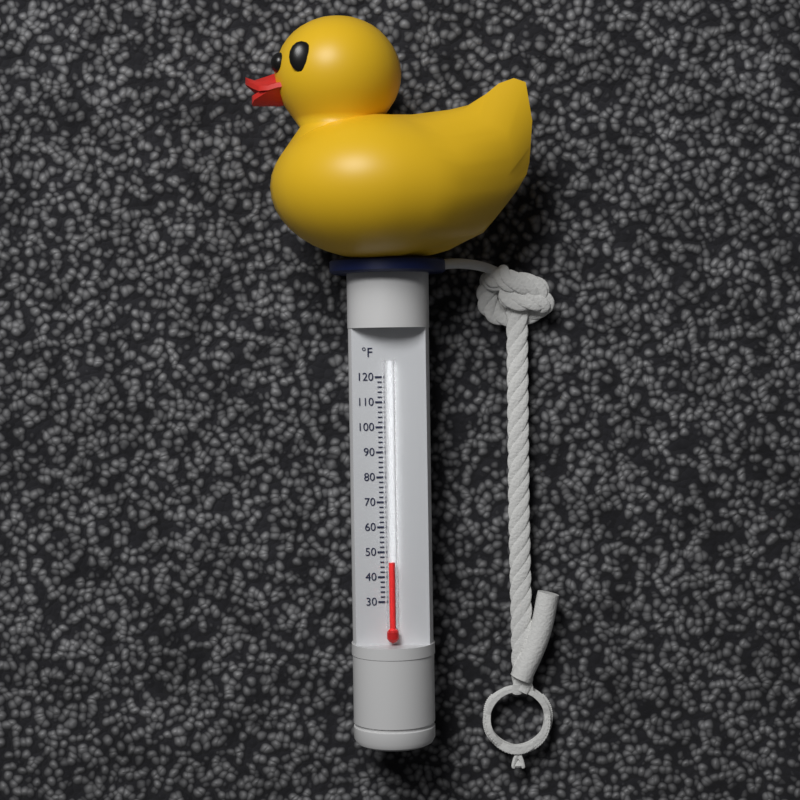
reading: 46 °F
